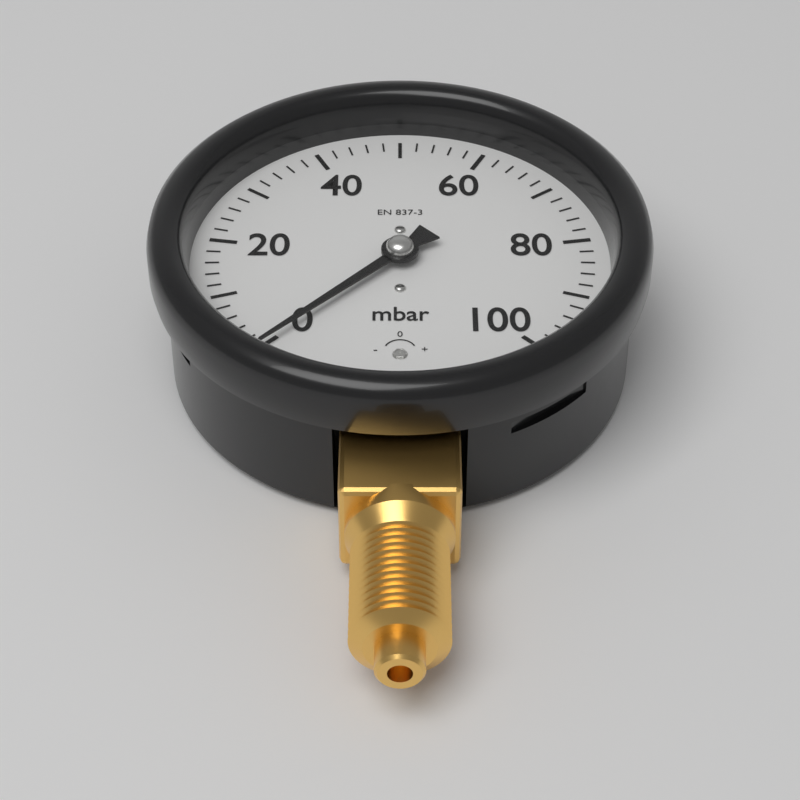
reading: 0 mbar
